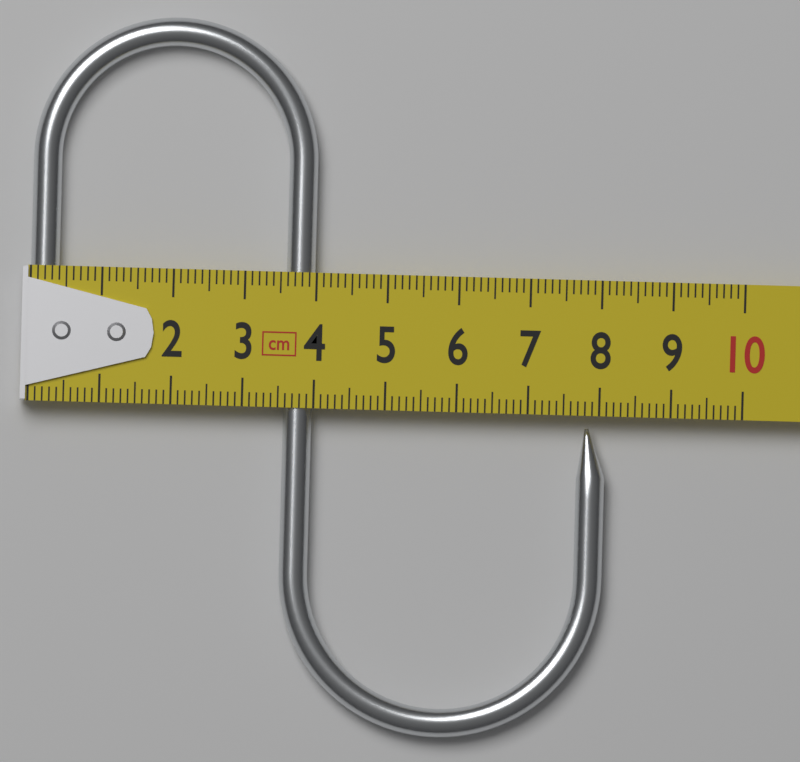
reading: 8.1 cm
